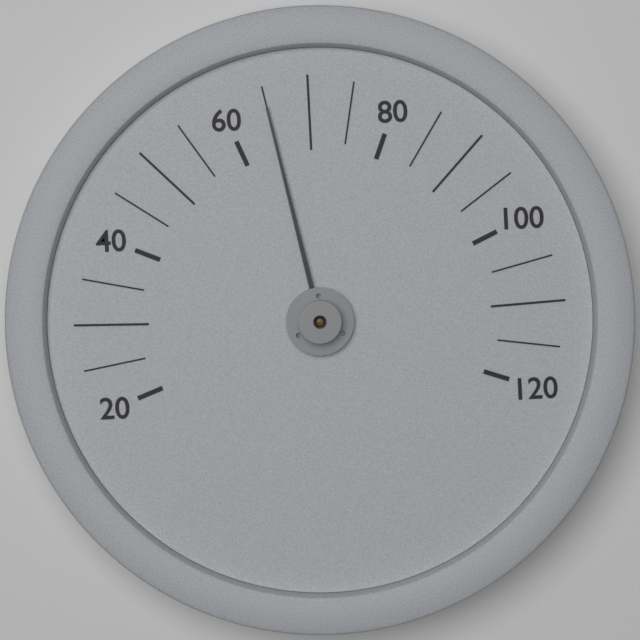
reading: 65 (no unit)
